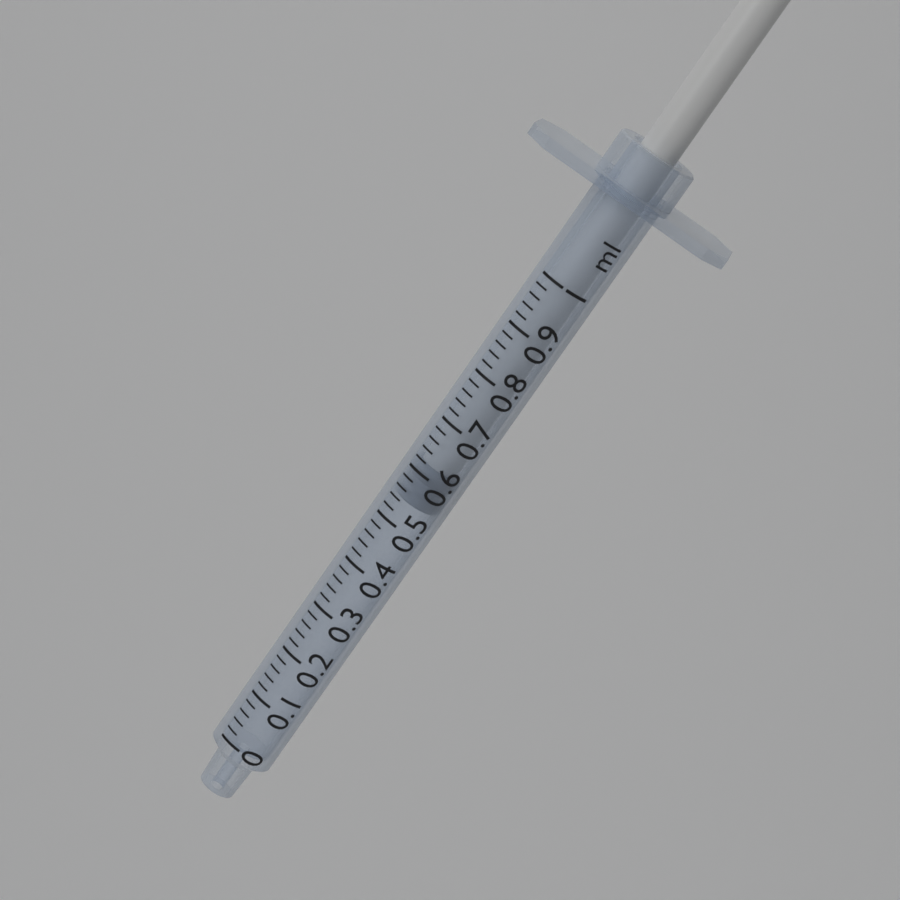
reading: 0.54 ml
